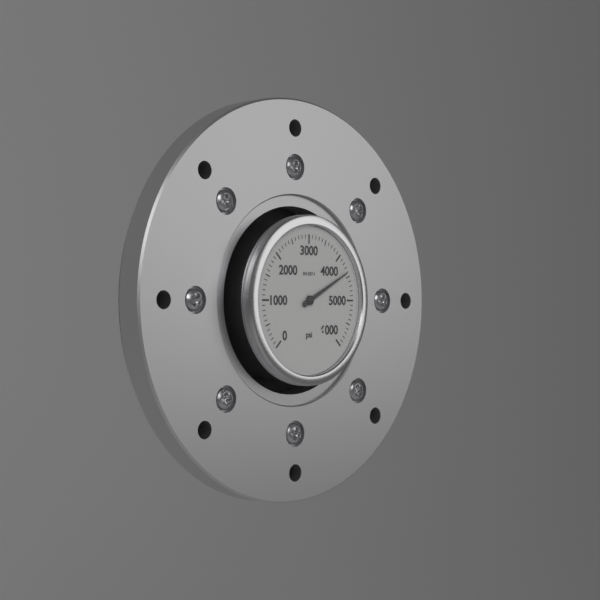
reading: 4400 psi
